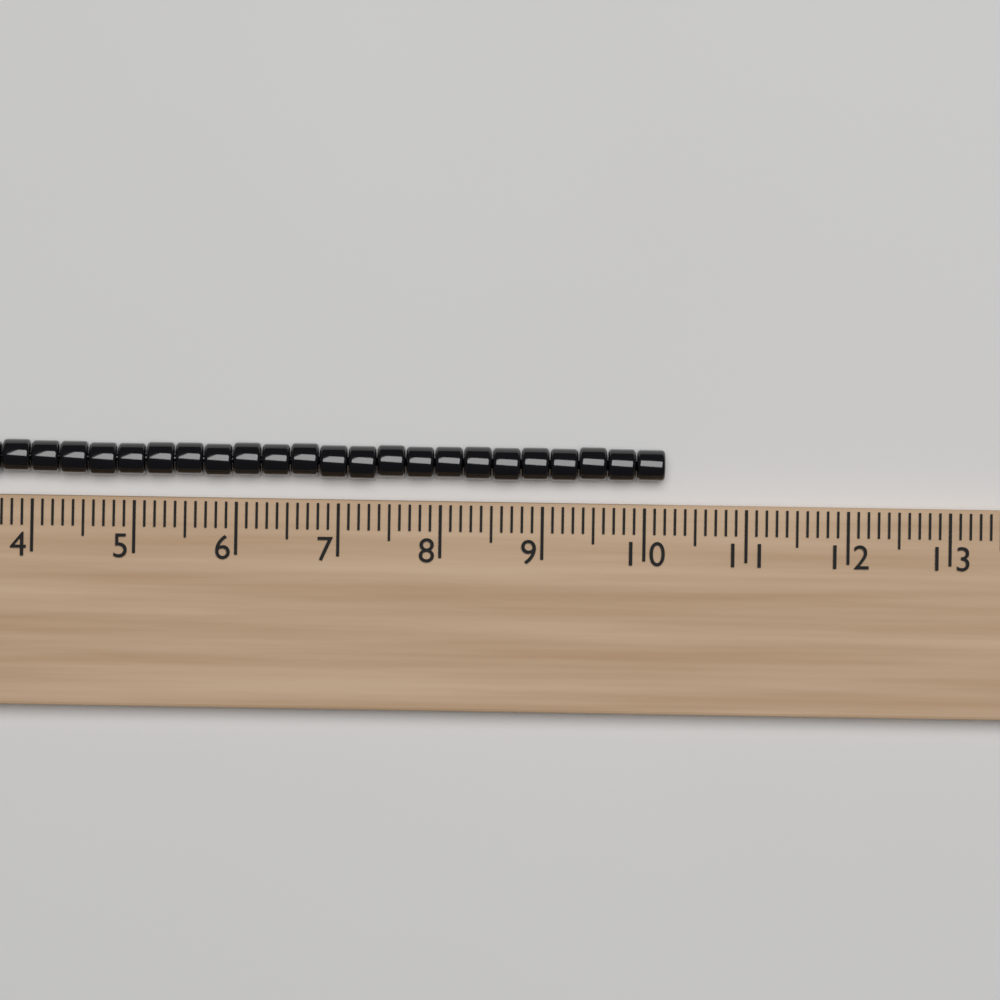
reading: 10.2 (no unit)
